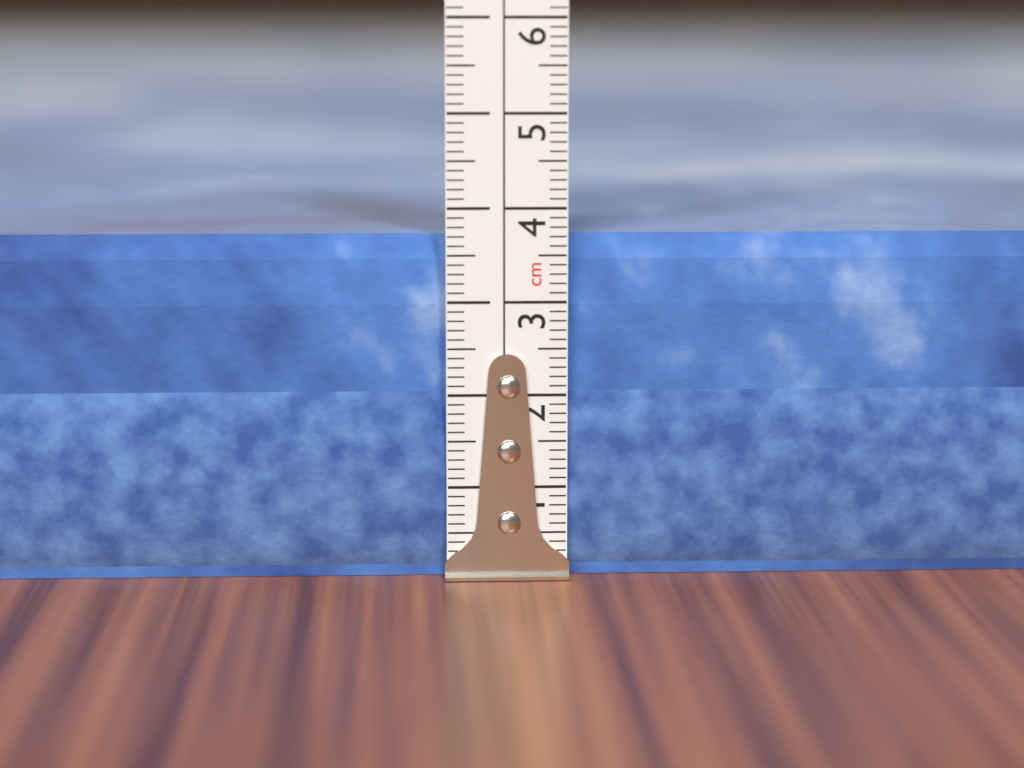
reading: 3.7 cm
